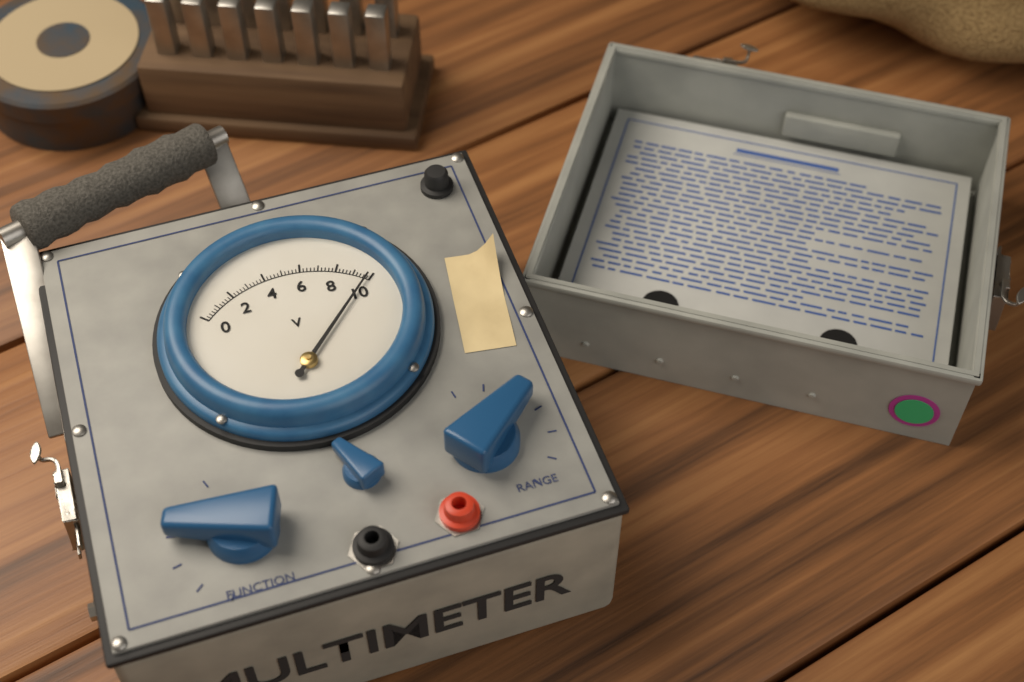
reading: 9.8 V
